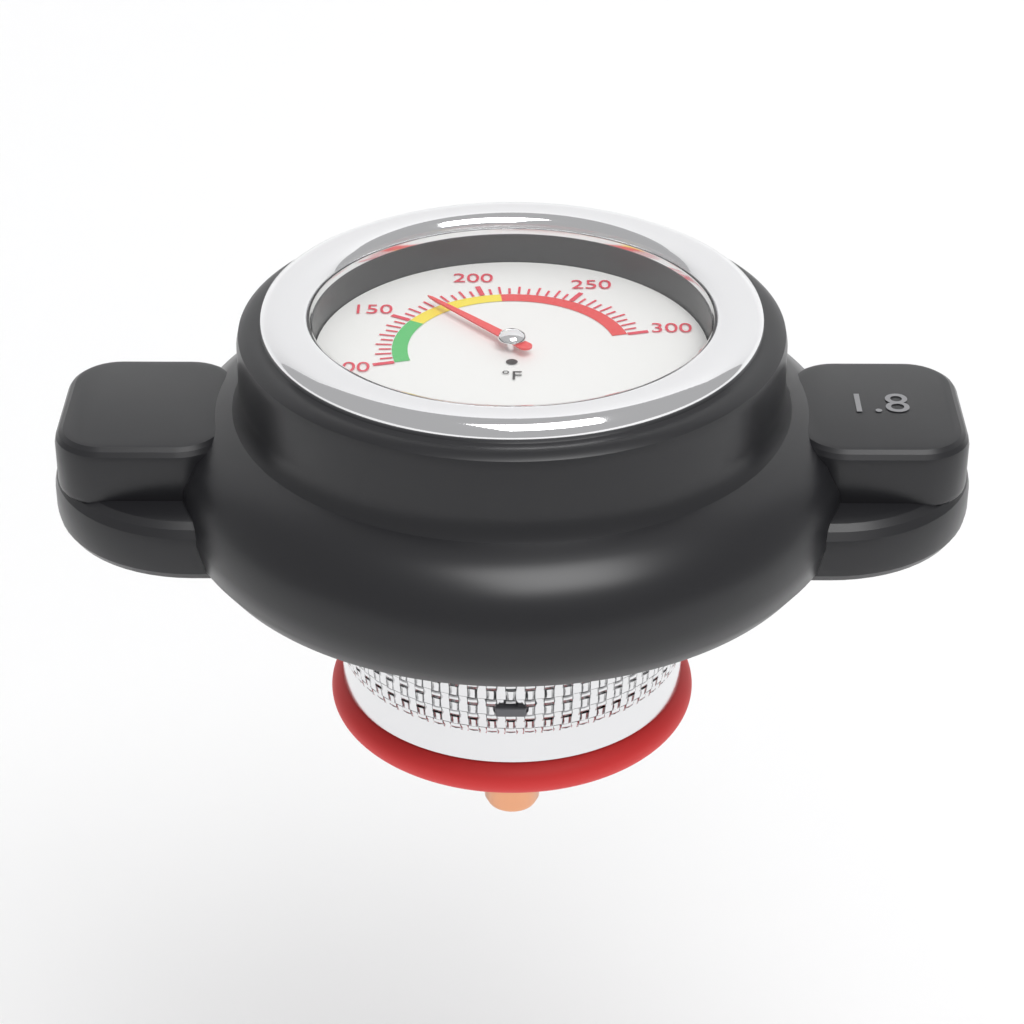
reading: 170 °F
